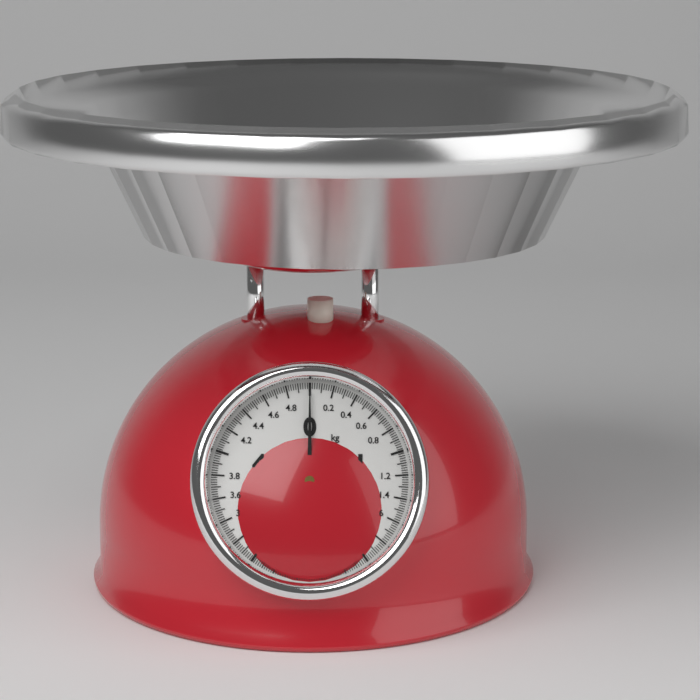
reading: 0.00 kg
